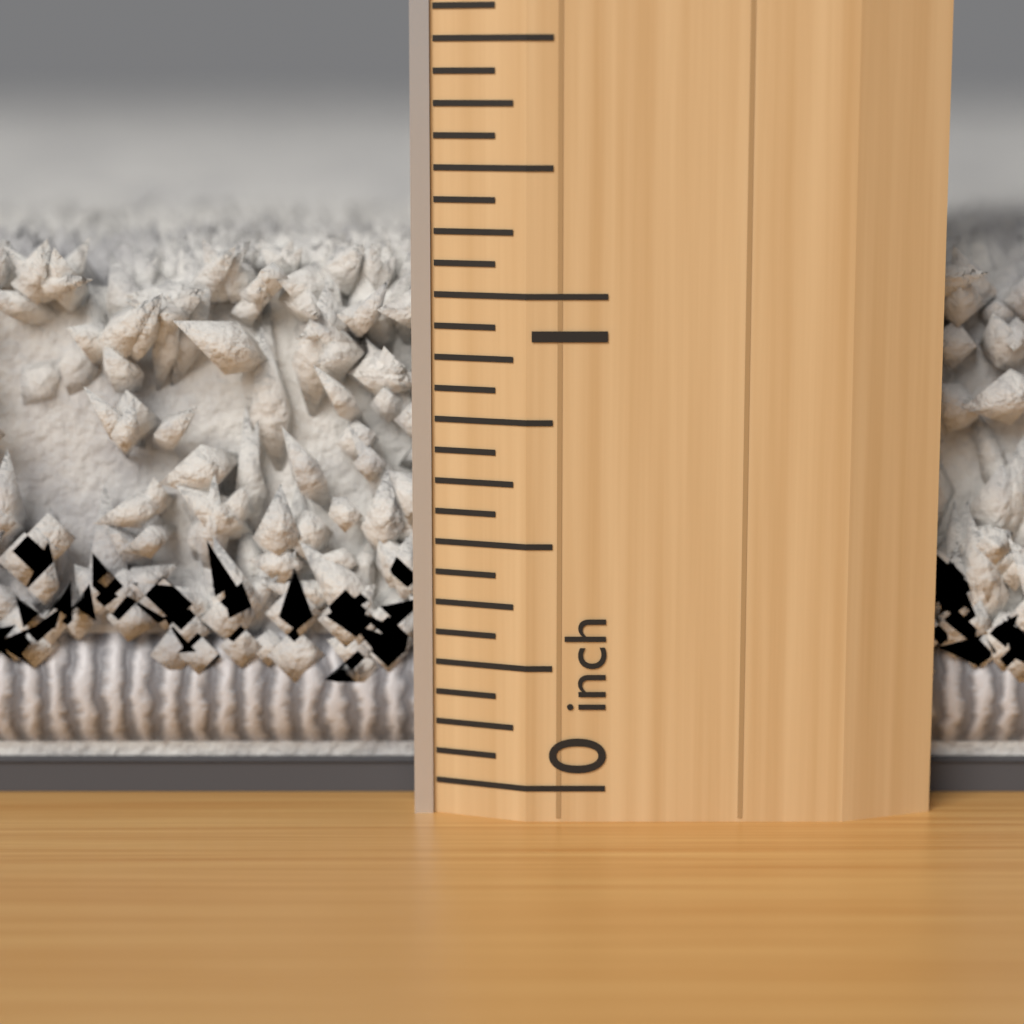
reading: 1.1000 inch
